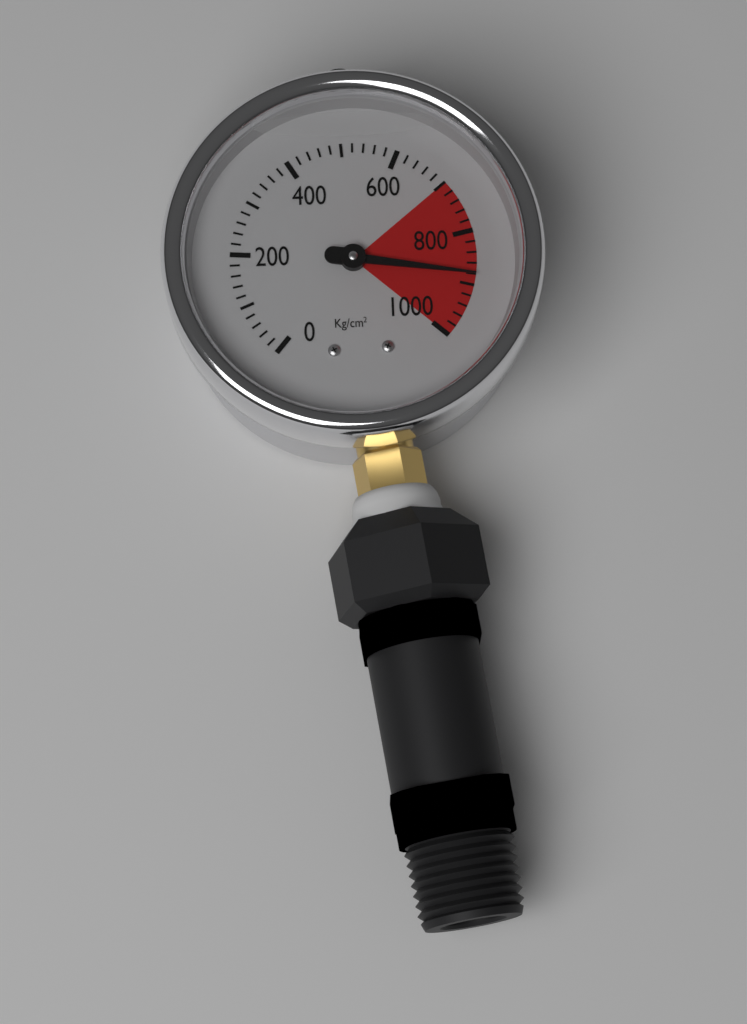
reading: 880 kg/cm²
